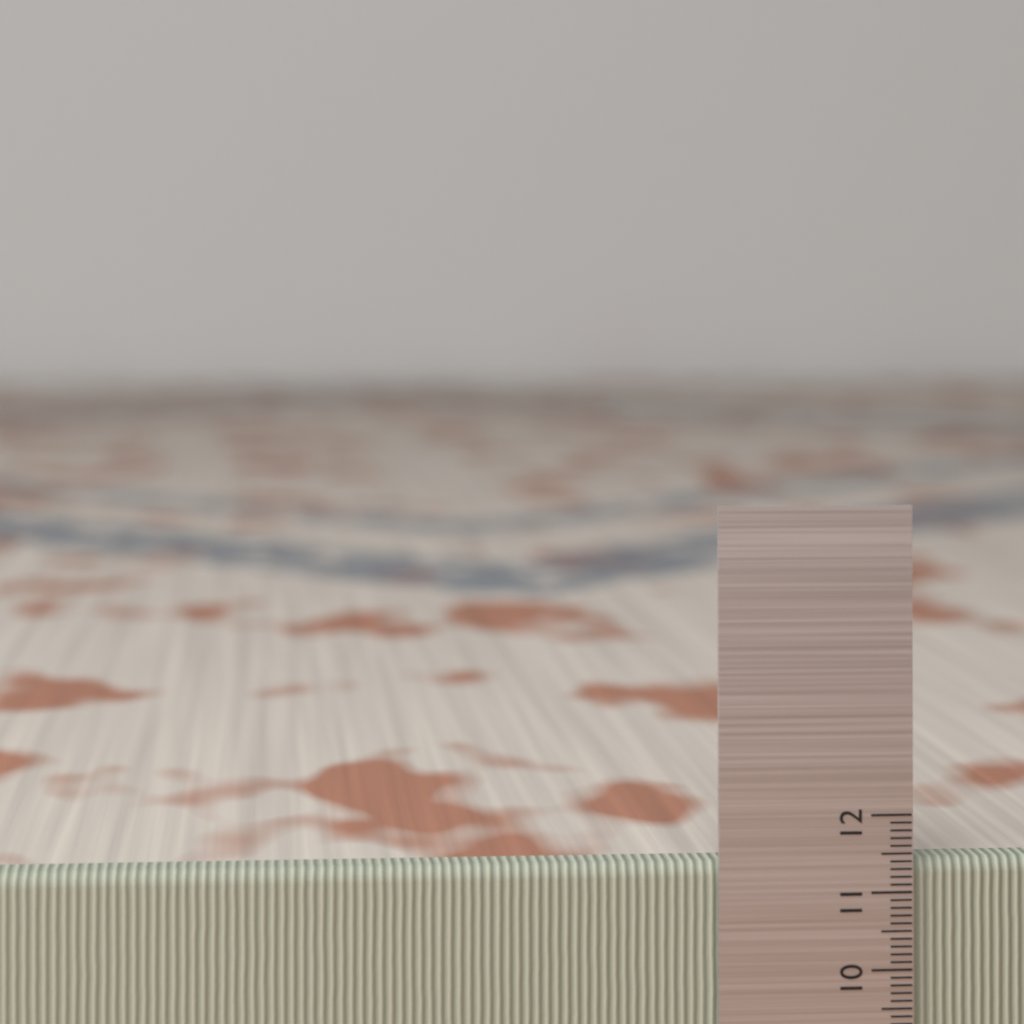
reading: 11.4 (no unit)
